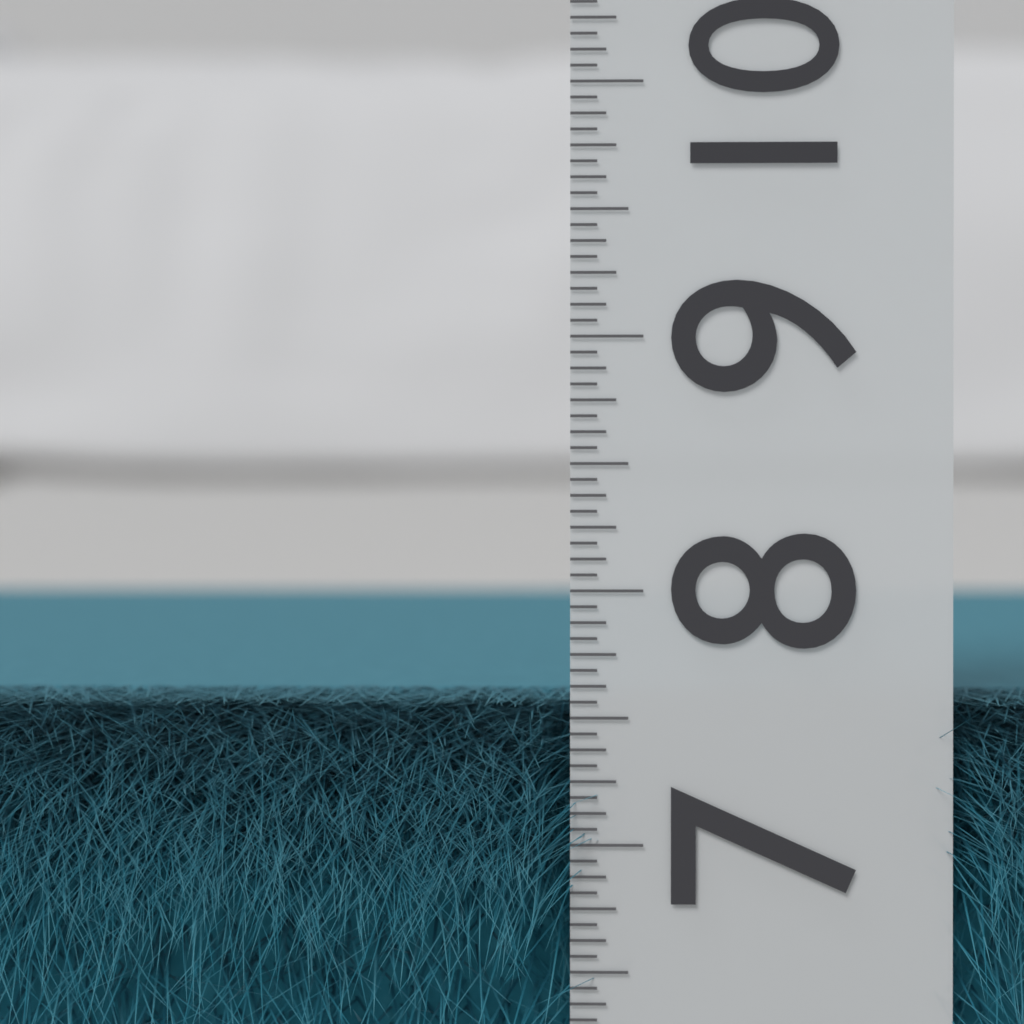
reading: 7.5625 (no unit)
